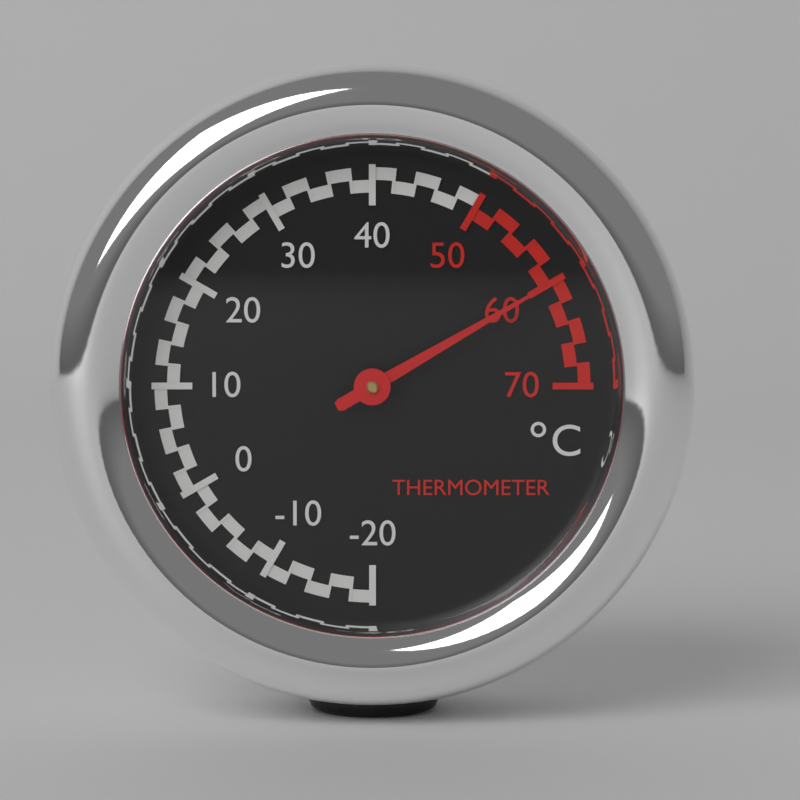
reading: 60 °C
